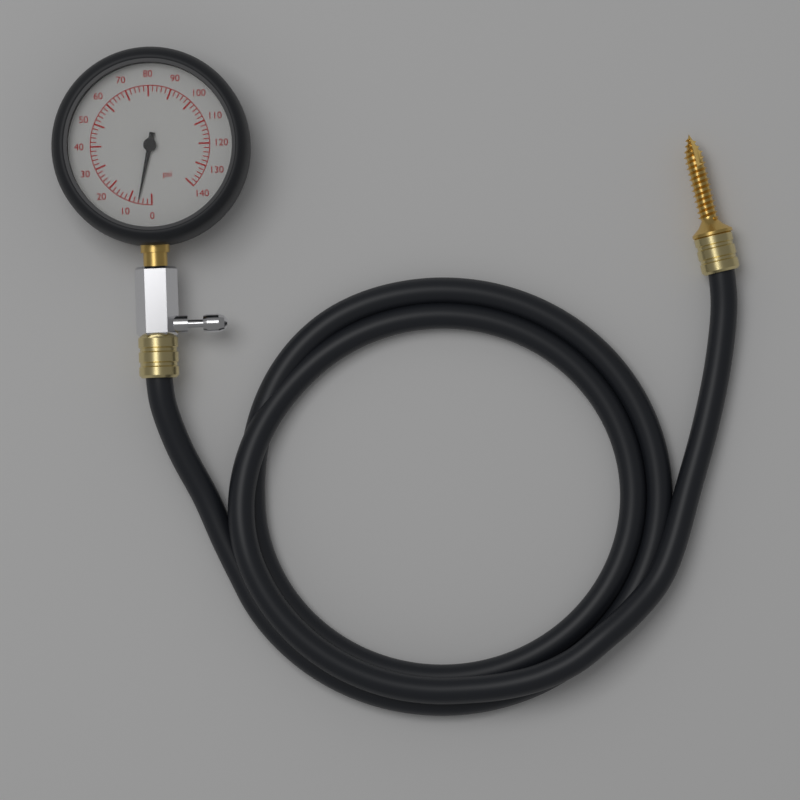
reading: 6 psi
